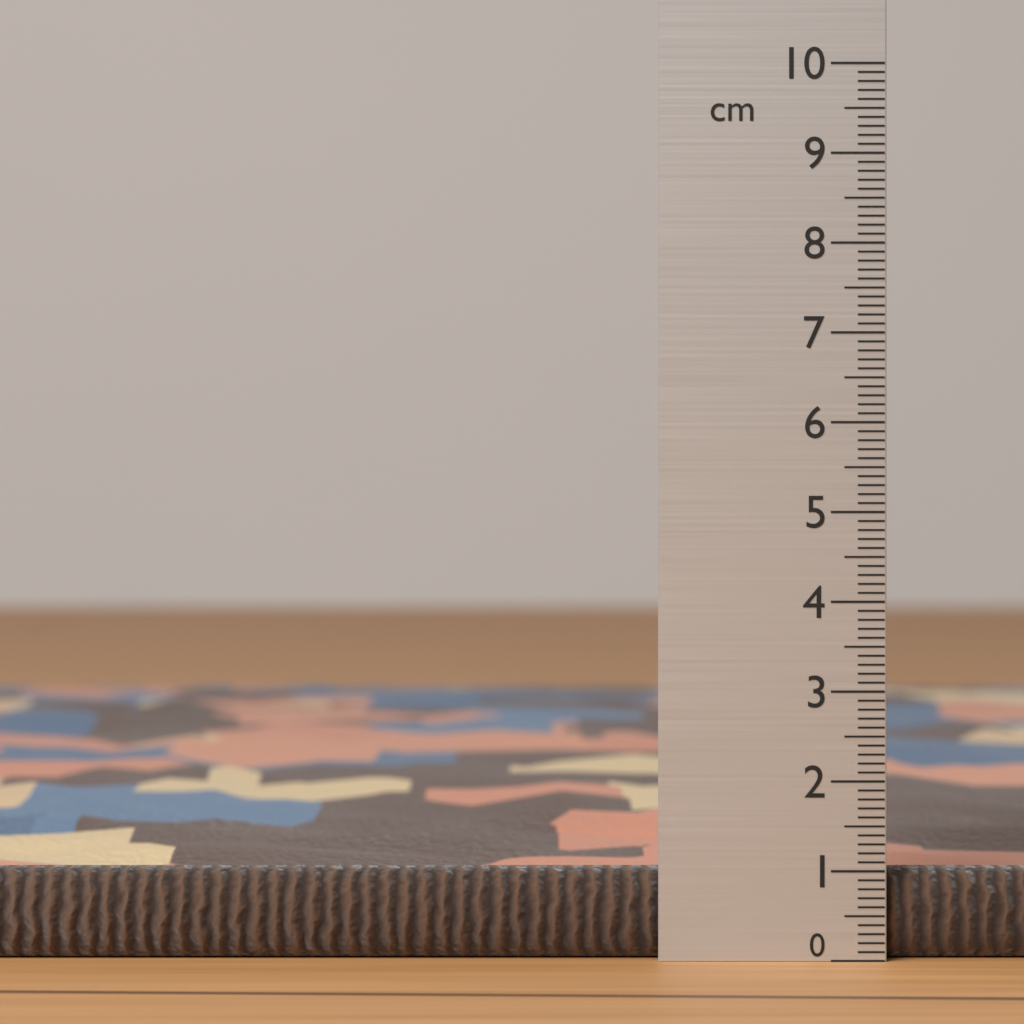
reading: 1.0 cm
